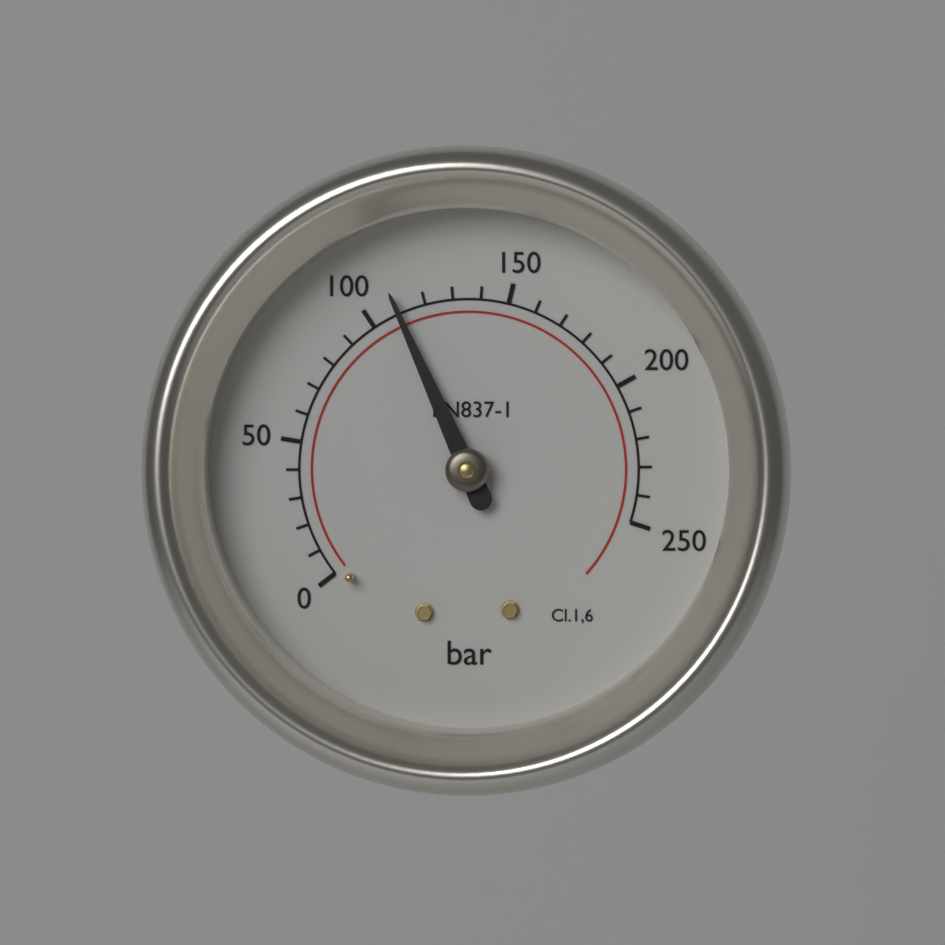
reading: 110 bar
